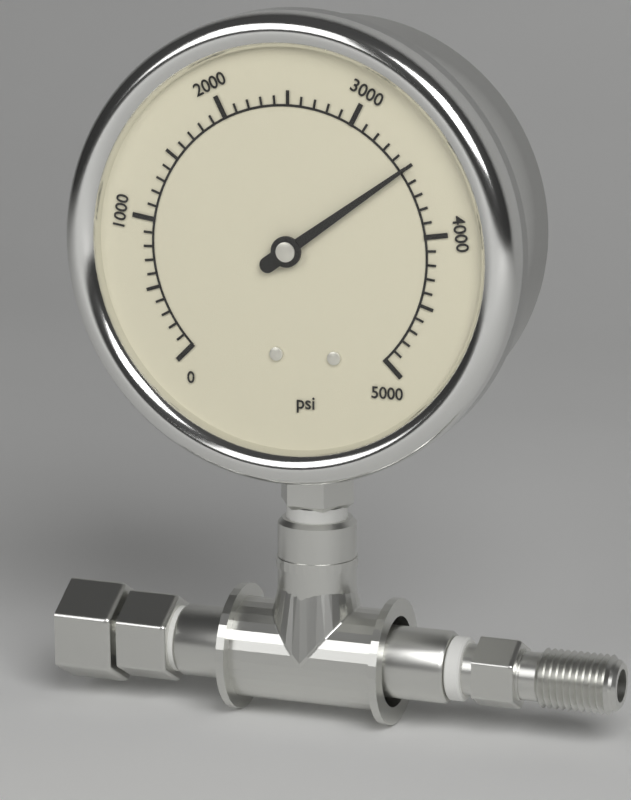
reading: 3500 psi
